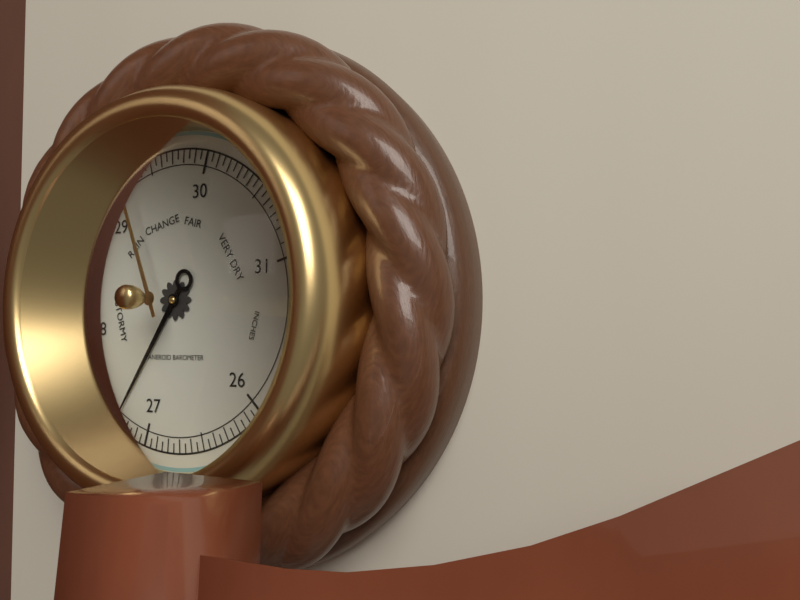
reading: 27.30 inHg
